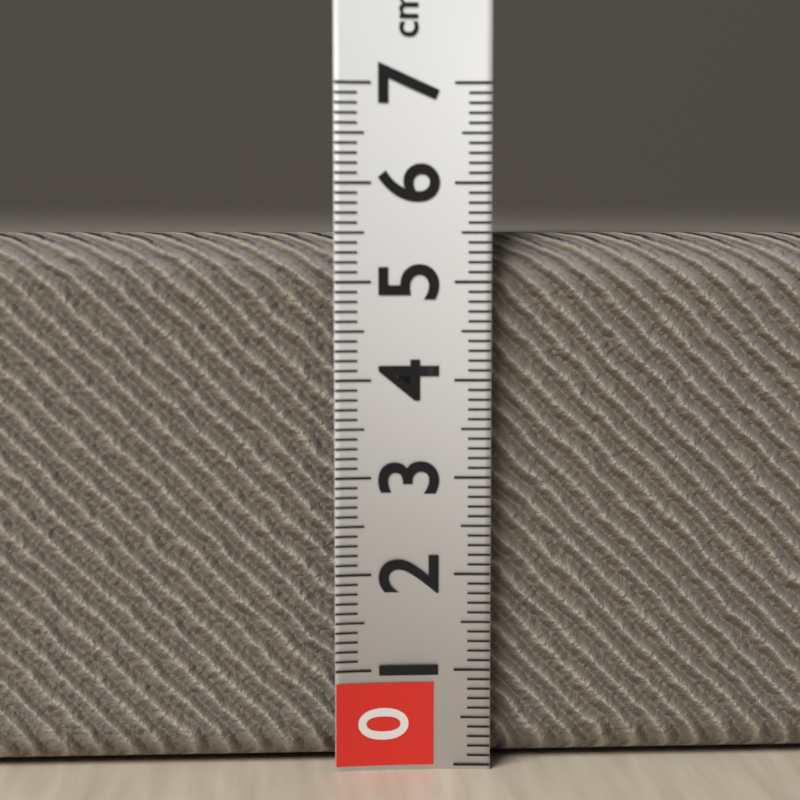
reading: 5.5 cm
